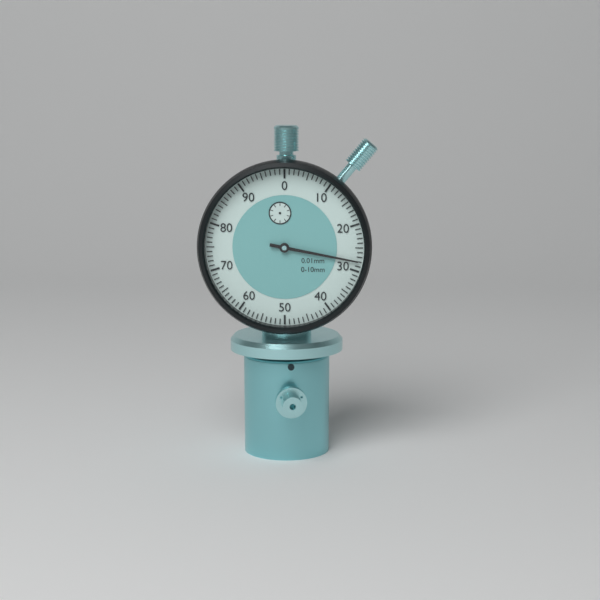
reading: 0.28 mm
